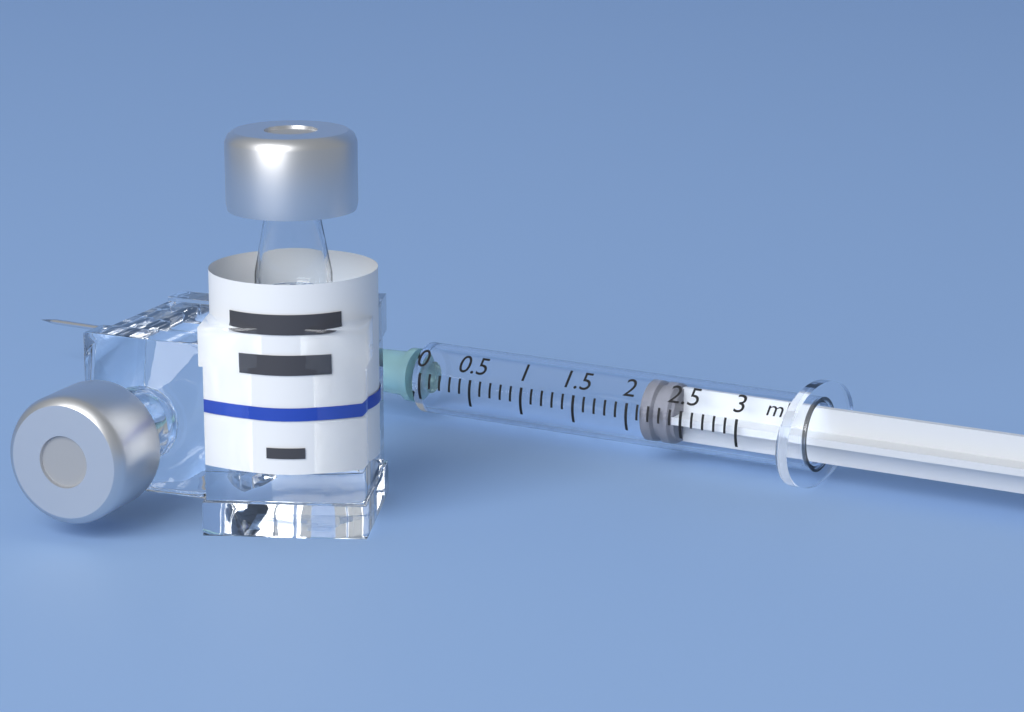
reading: 2.1 ml
